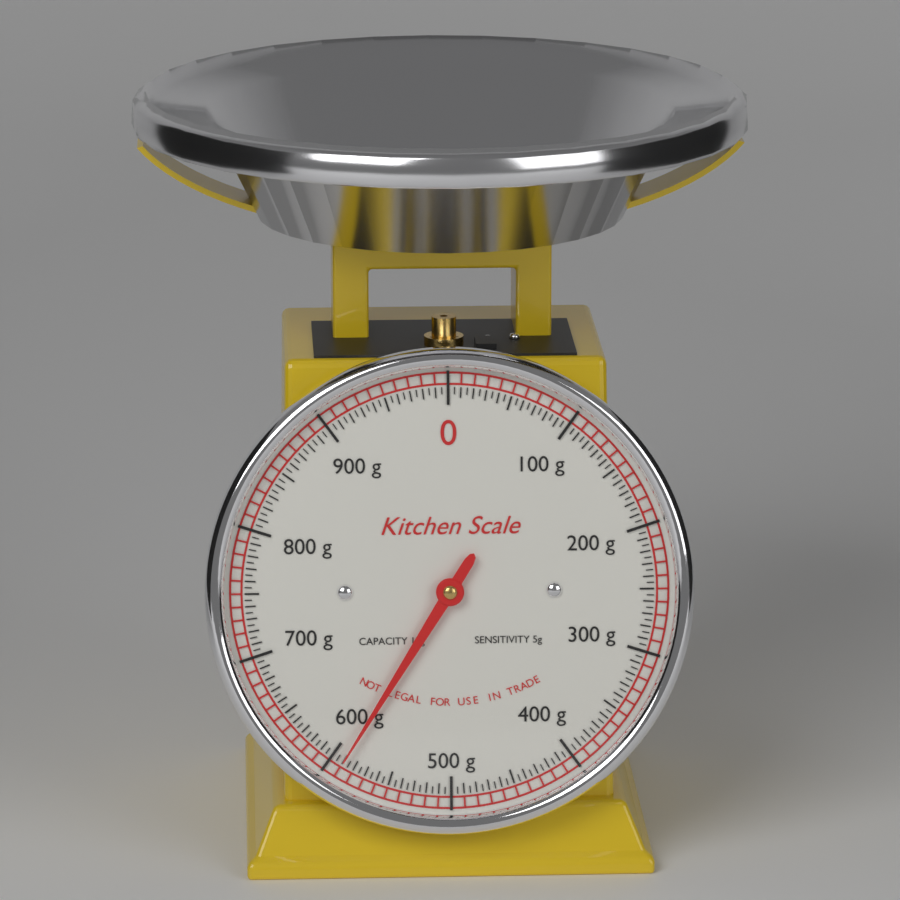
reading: 590 g
